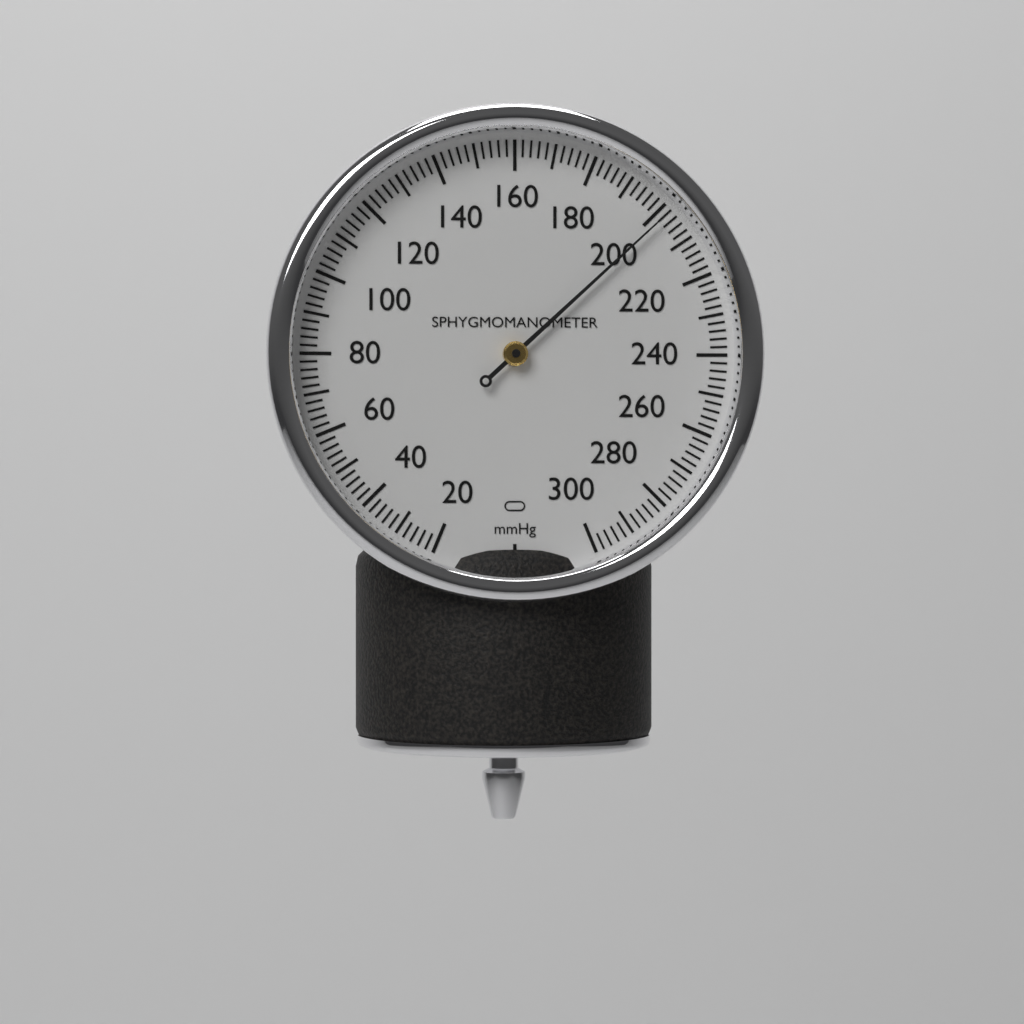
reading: 202 mmHg
